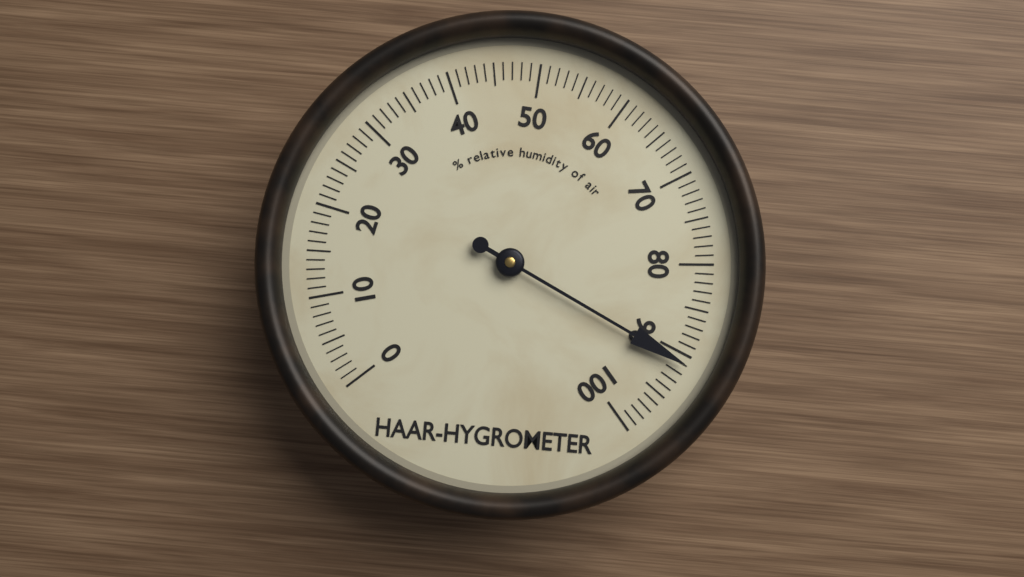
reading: 91 %
